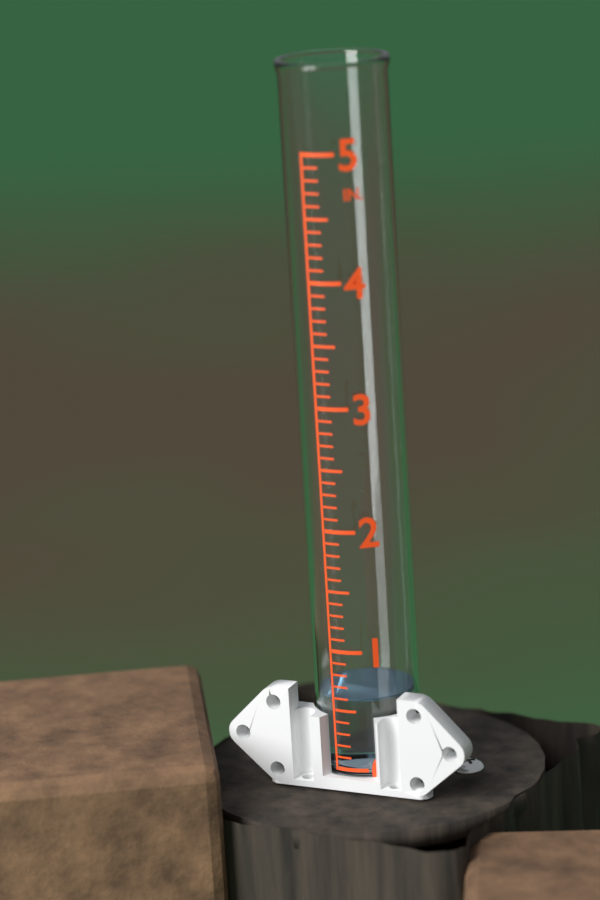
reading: 0.6 in
